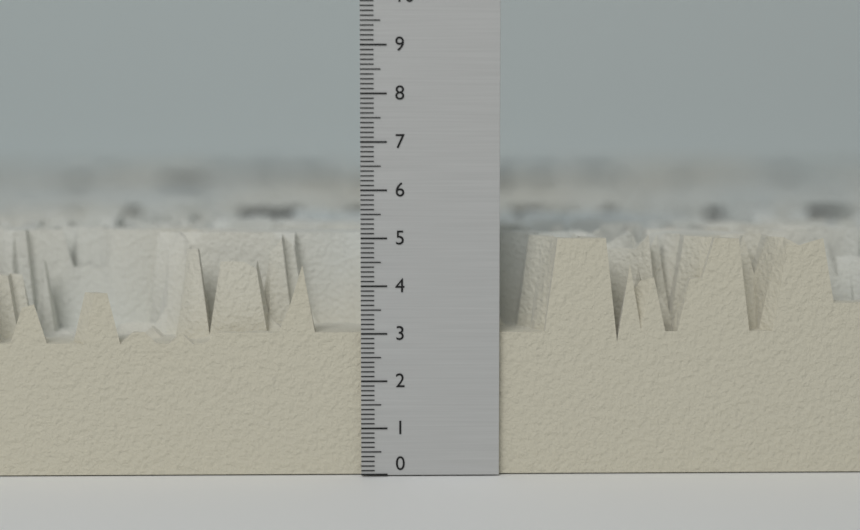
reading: 5.0 (no unit)
